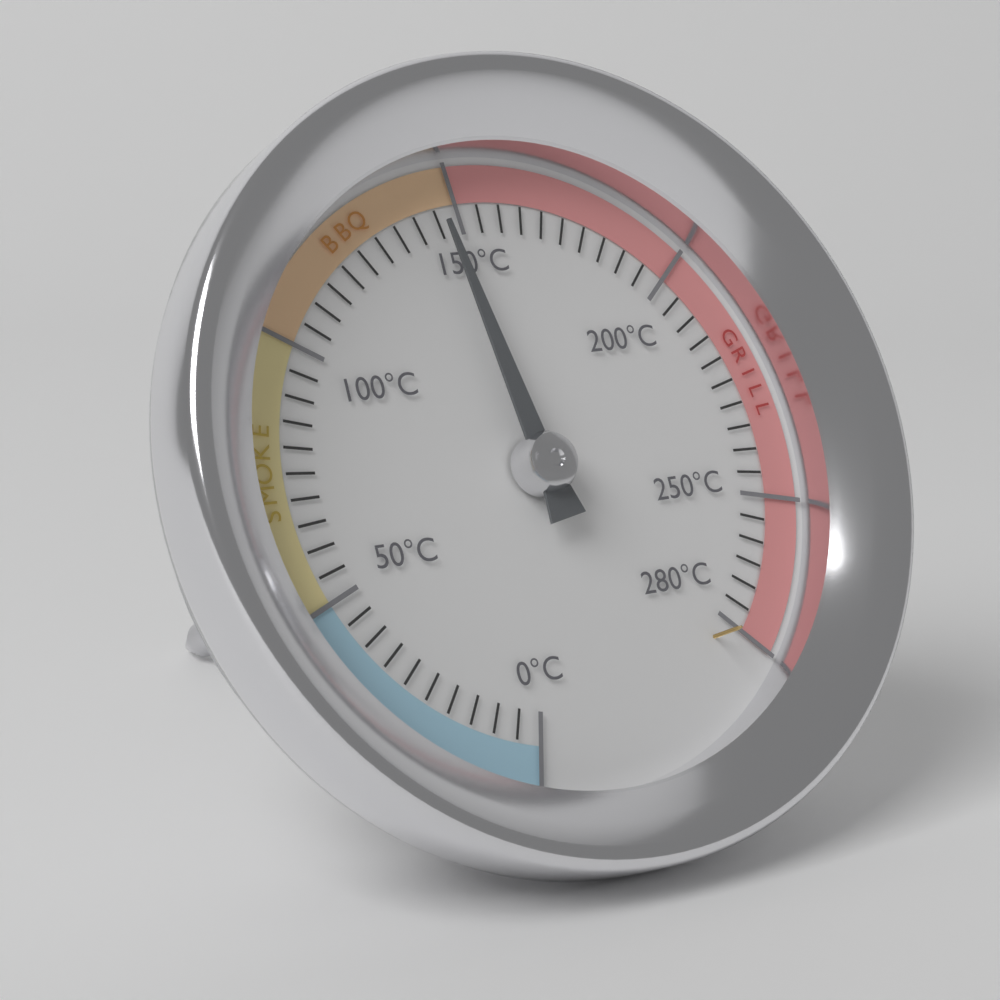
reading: 145 °C
